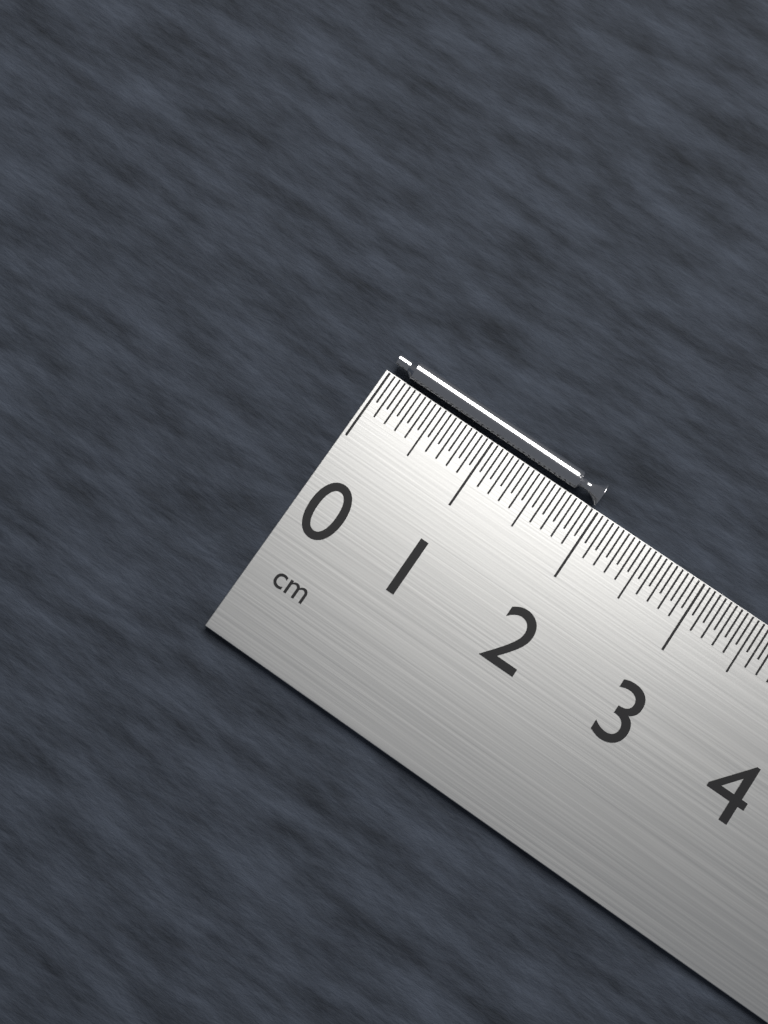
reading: 1.95 cm
